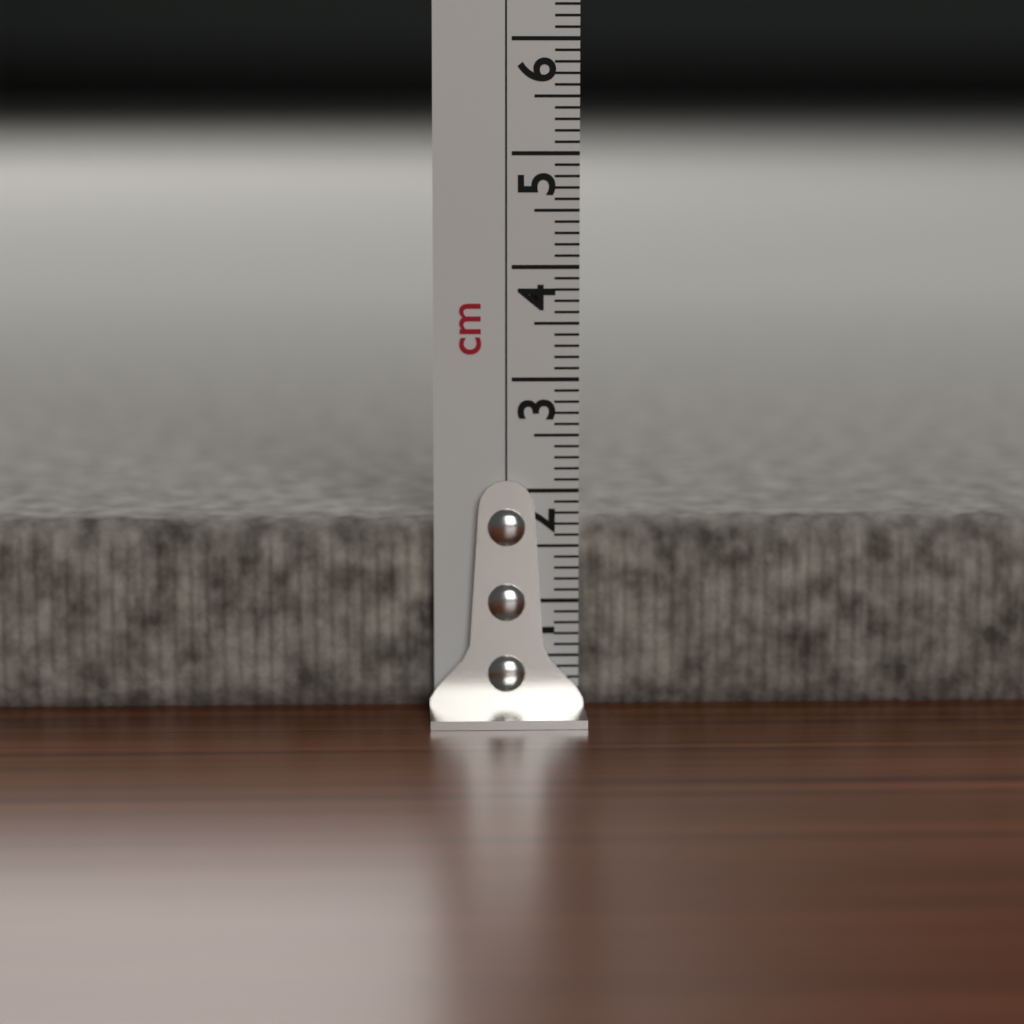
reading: 1.7 cm
